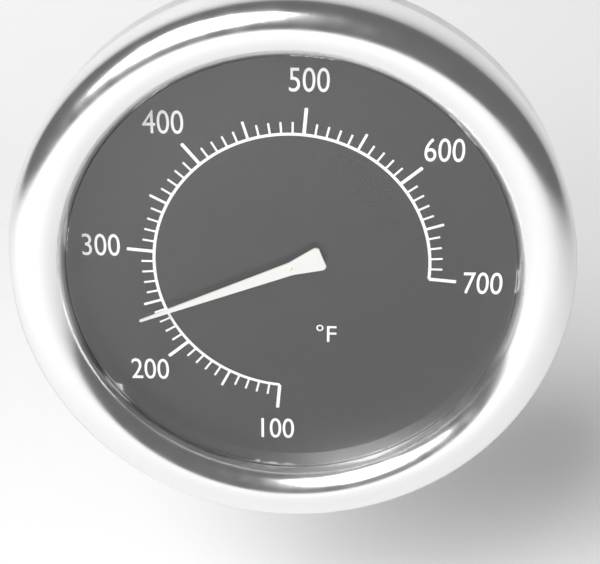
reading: 240 °F
